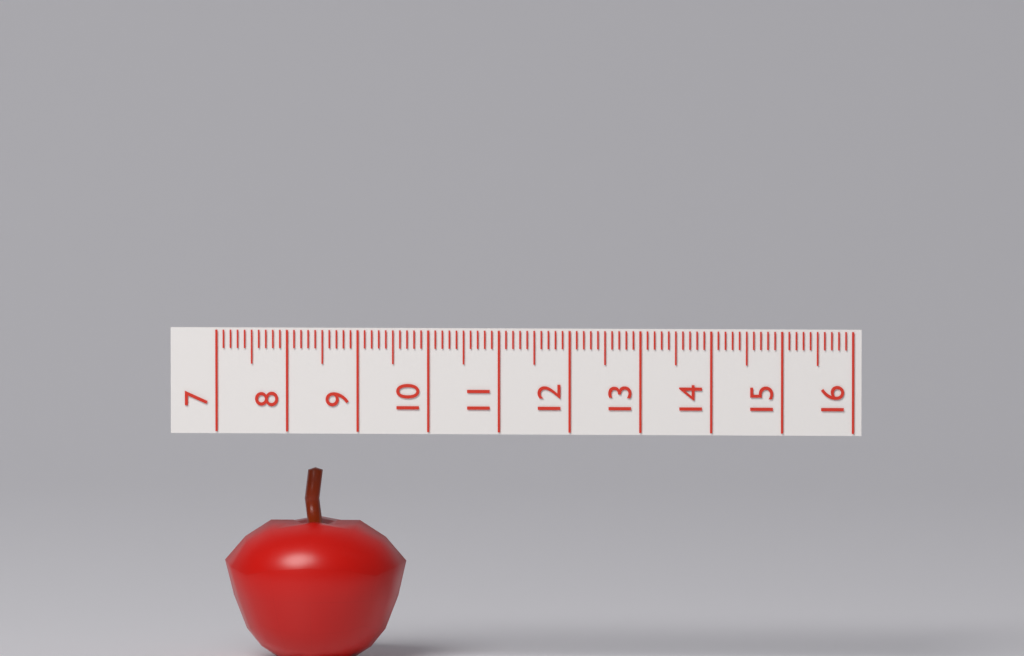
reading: 9.6 (no unit)
